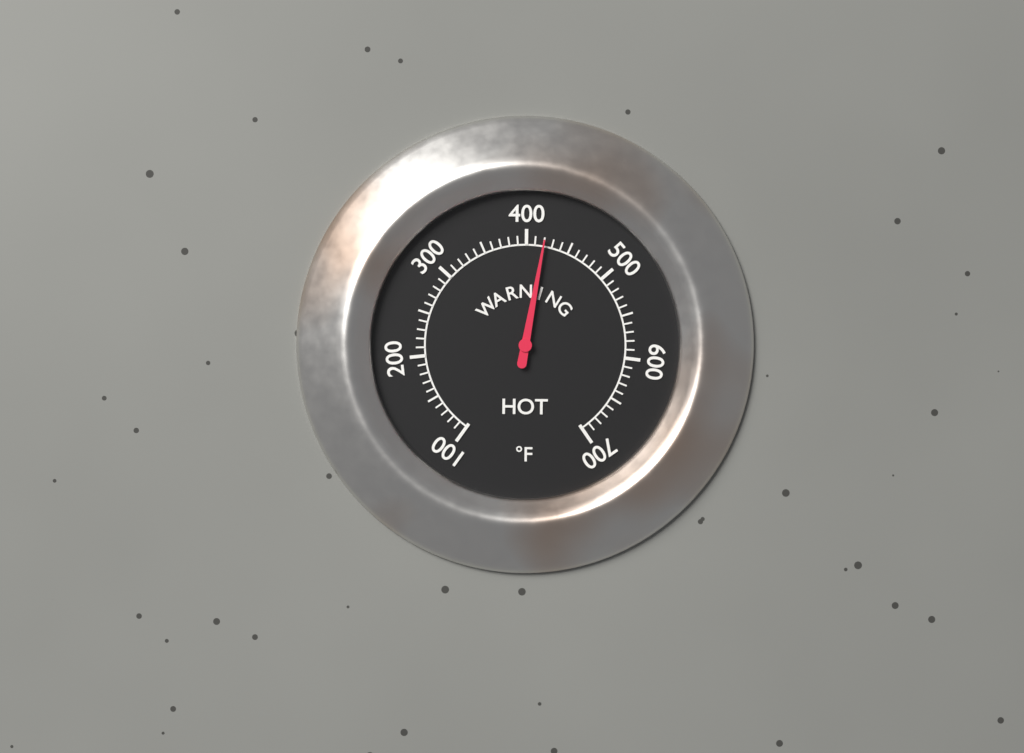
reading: 420 °F
